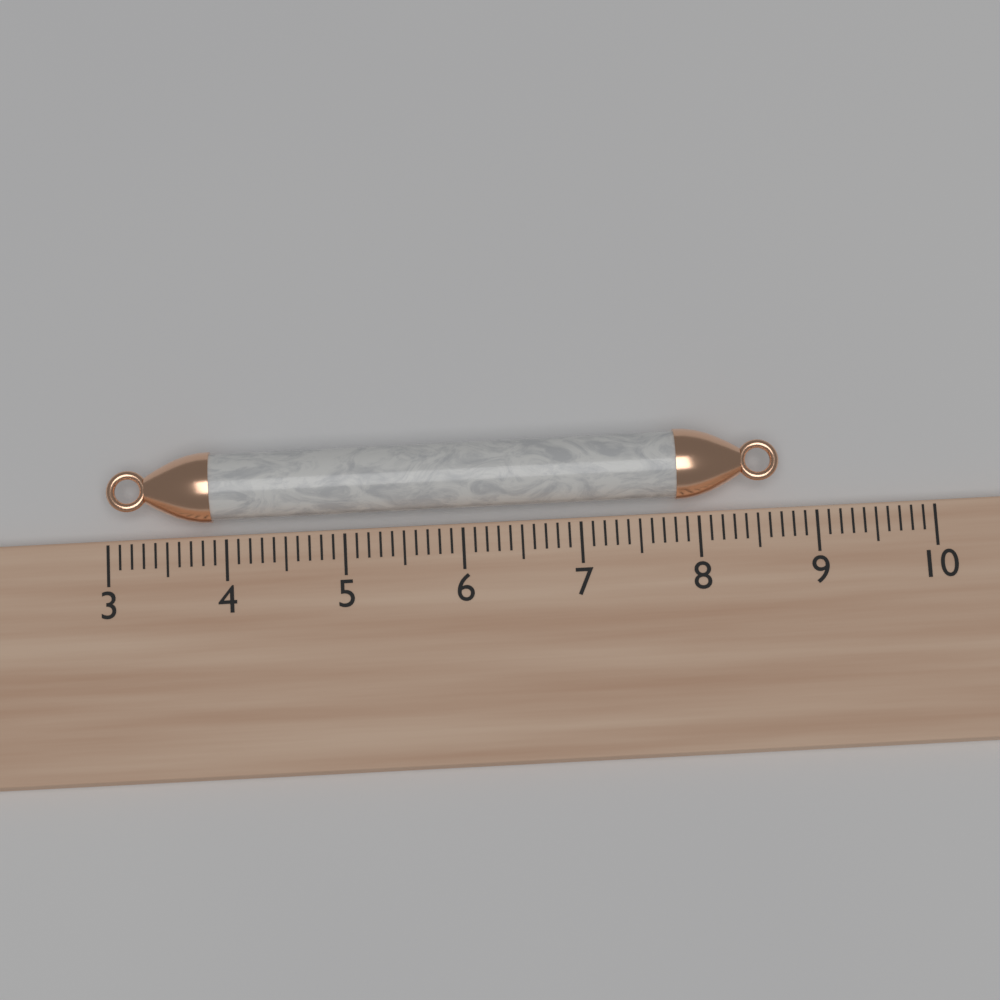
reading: 8.7 (no unit)
